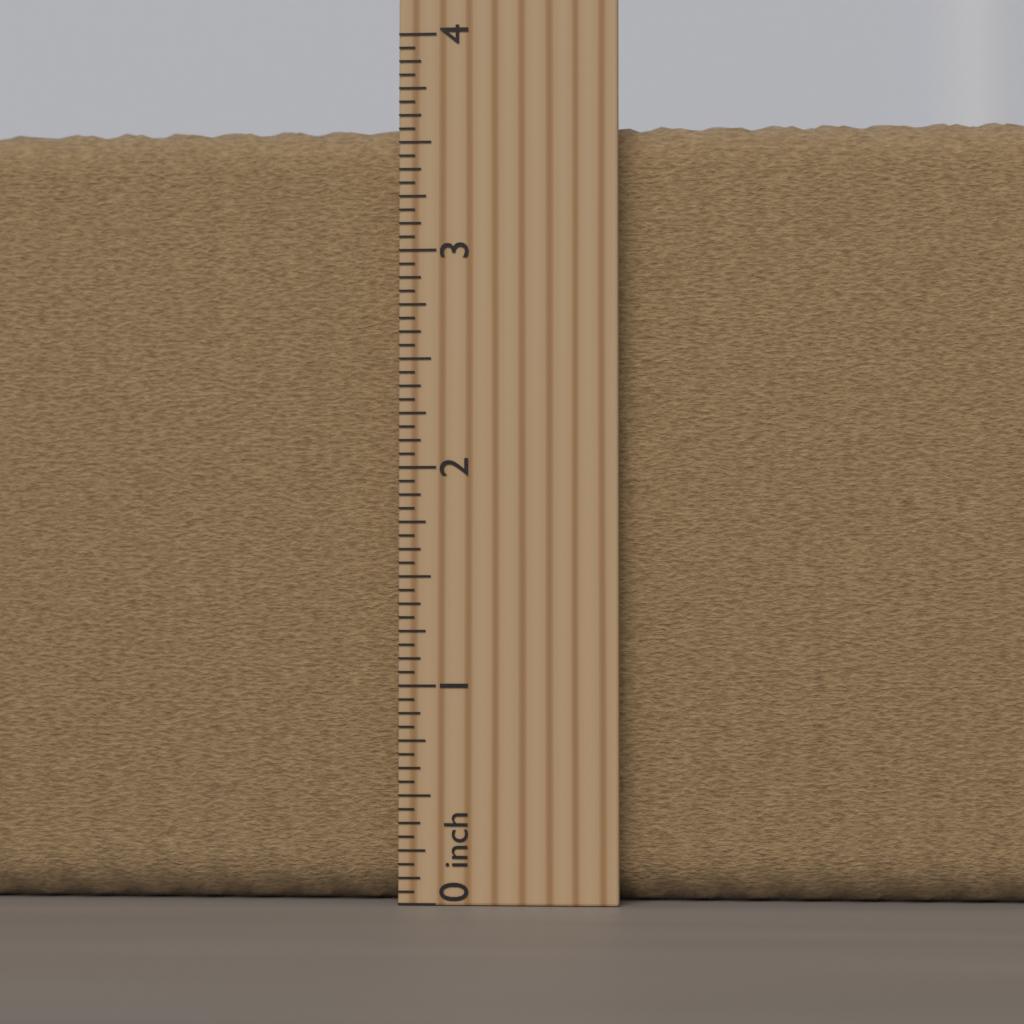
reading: 3.6250 inch
